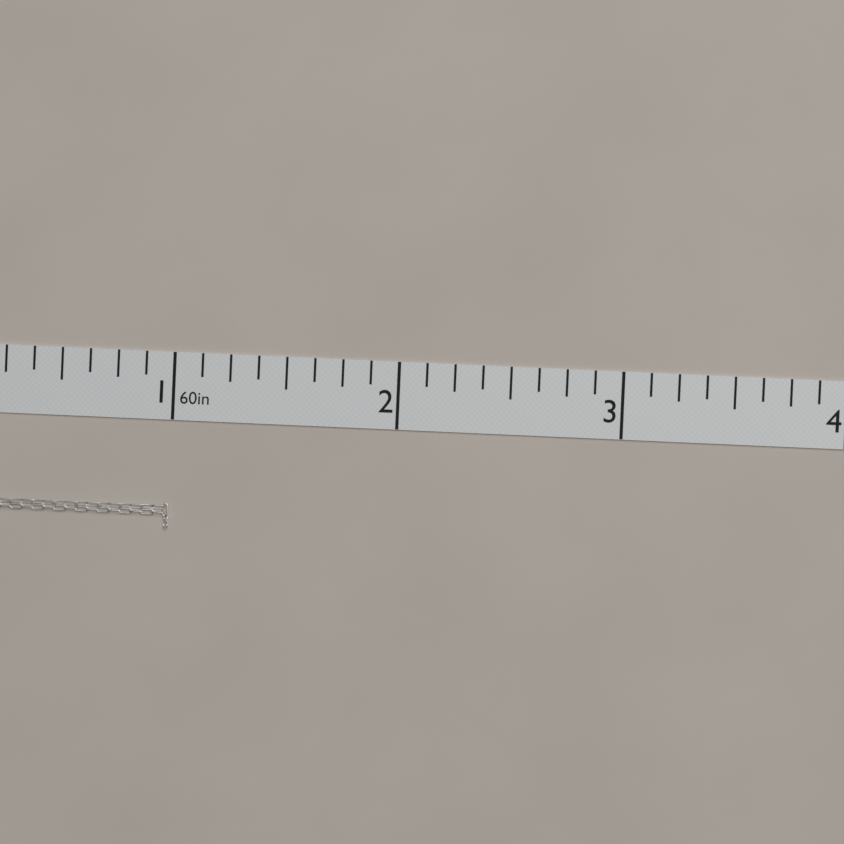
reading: 1.000 in
